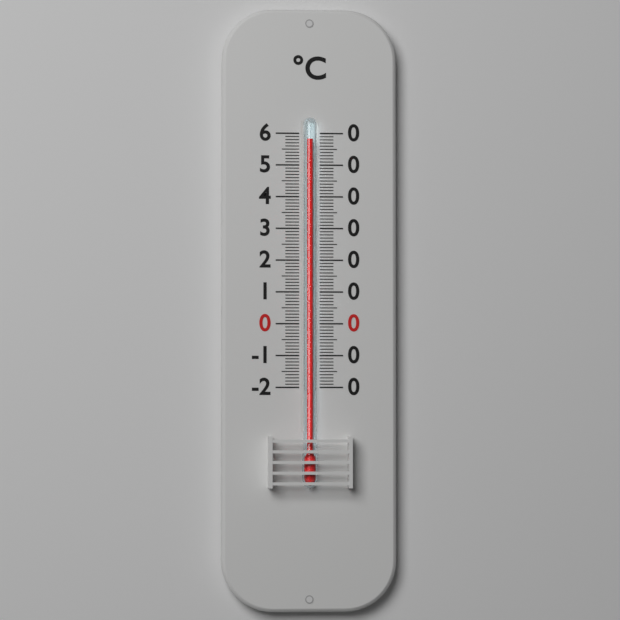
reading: 58 °C
